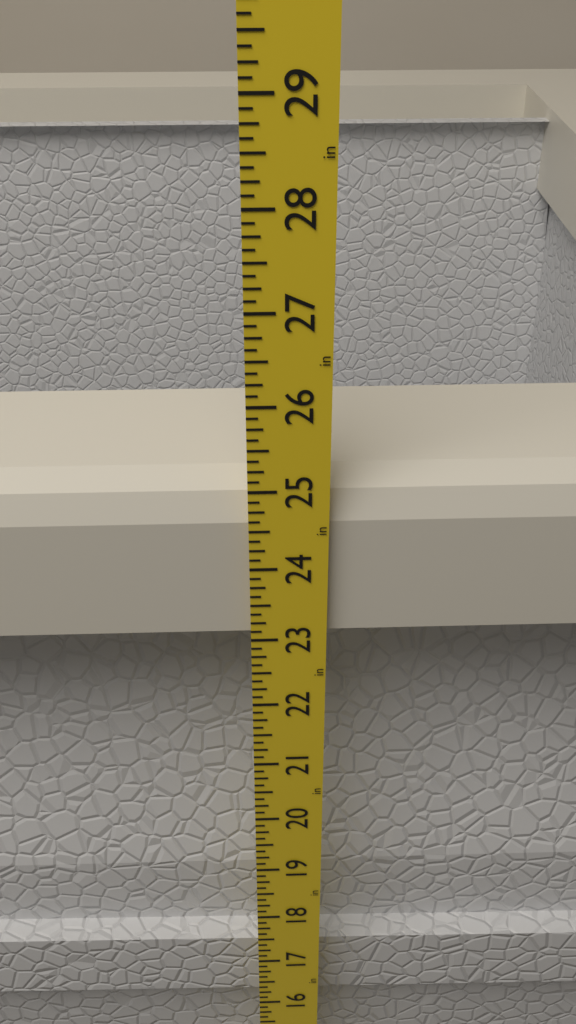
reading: 25.000 in
